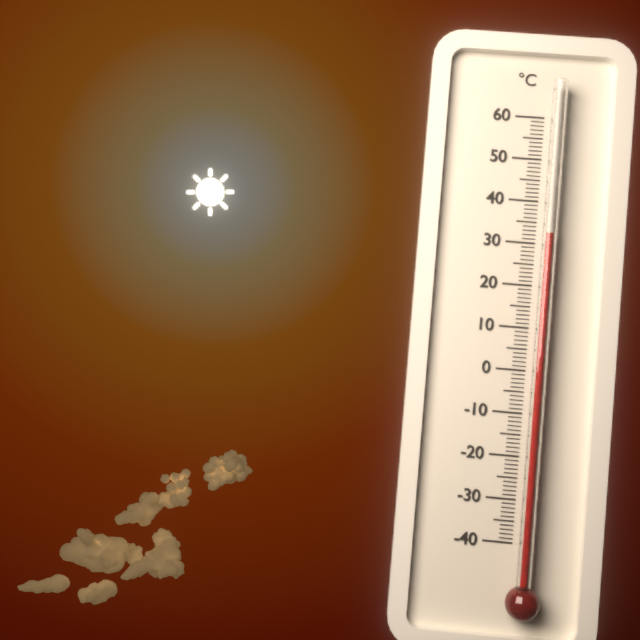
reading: 32 °C
